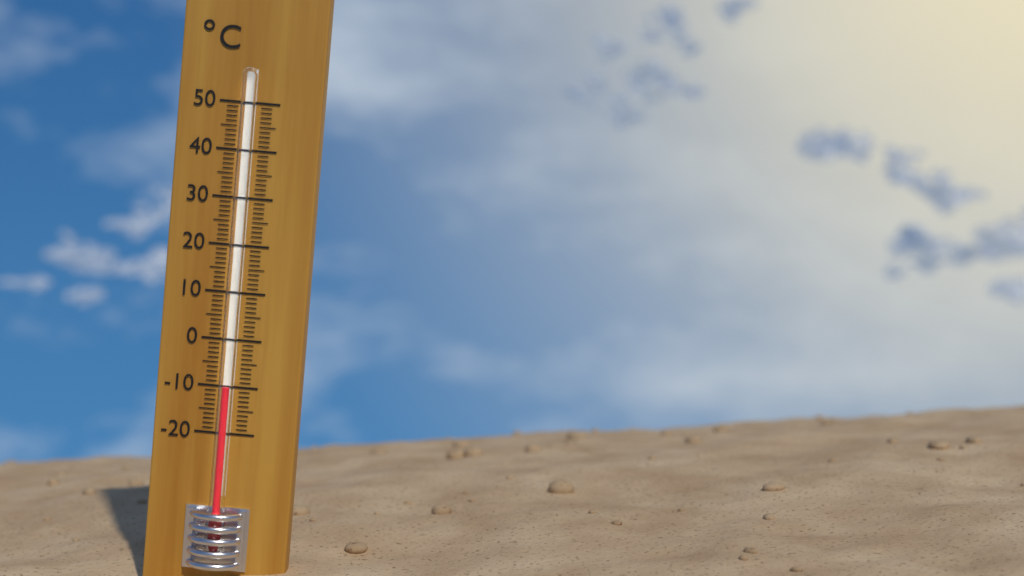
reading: -10 °C
